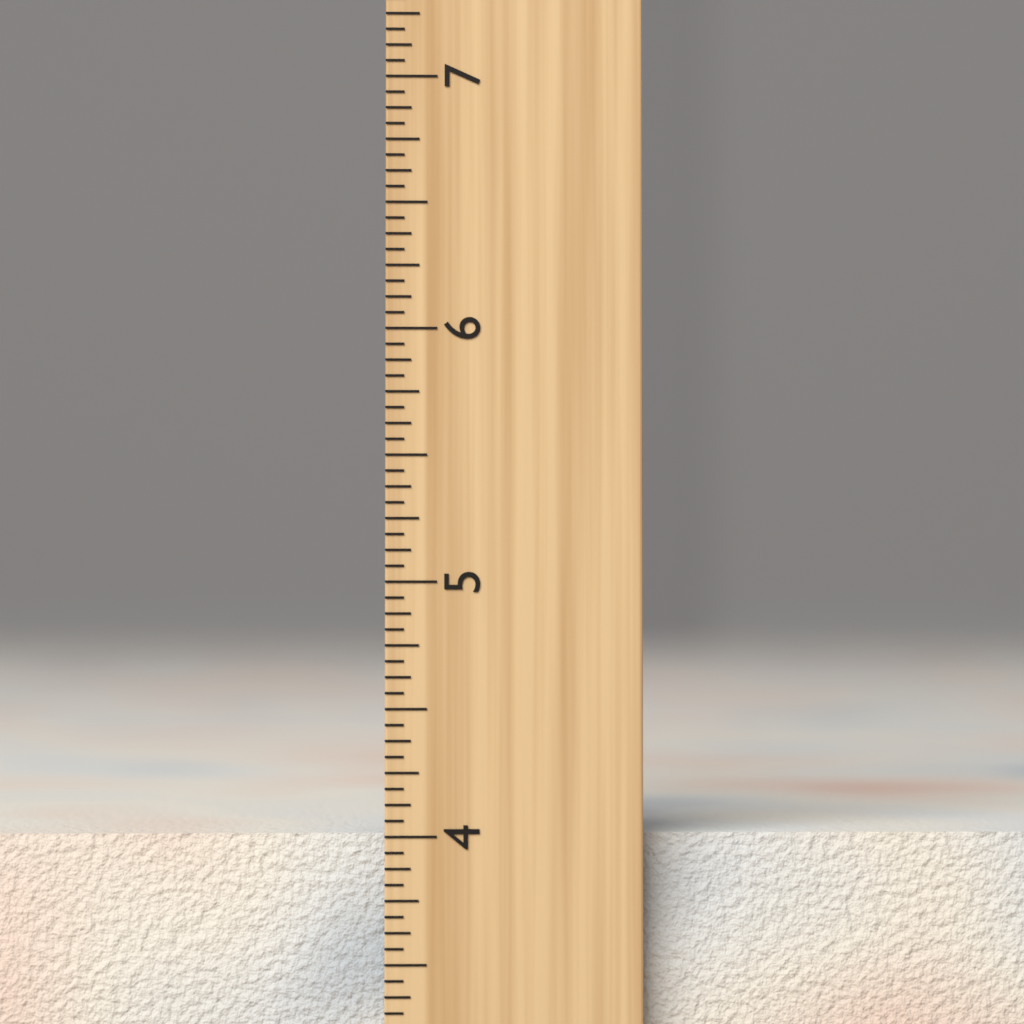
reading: 4.0000 inch
